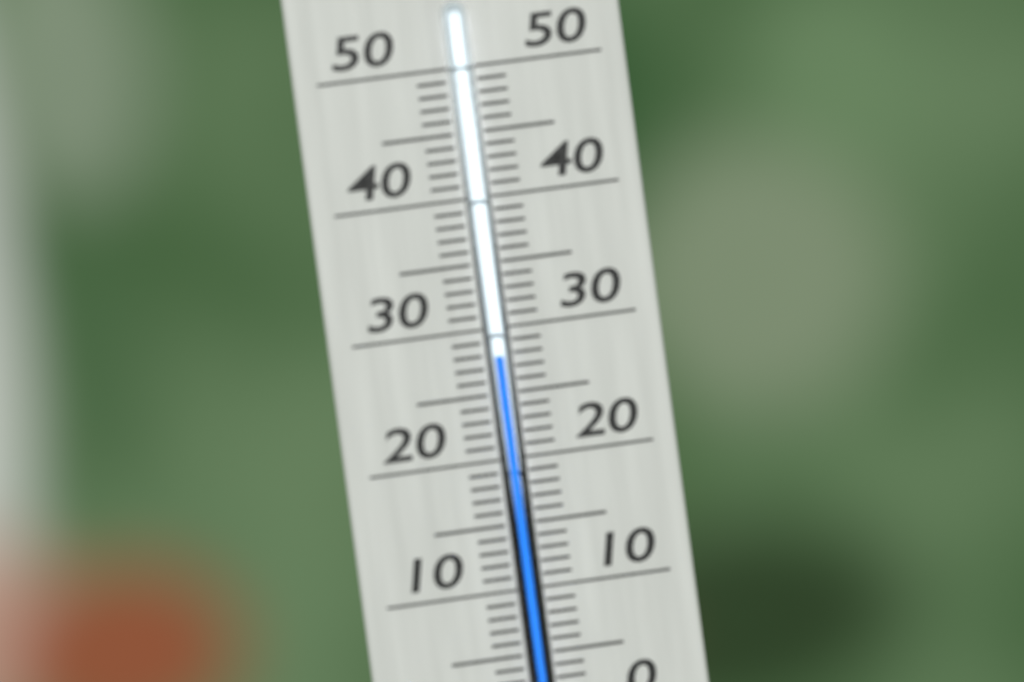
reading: 28 °C
